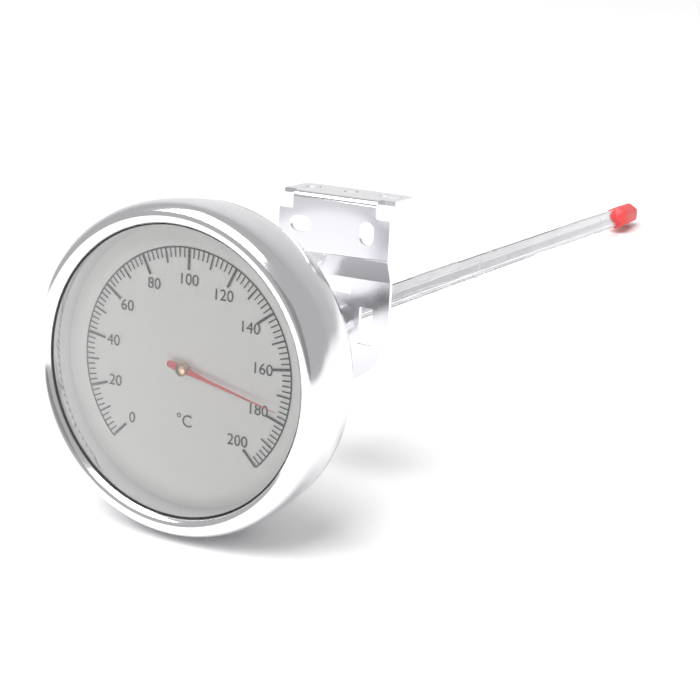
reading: 176 °C
